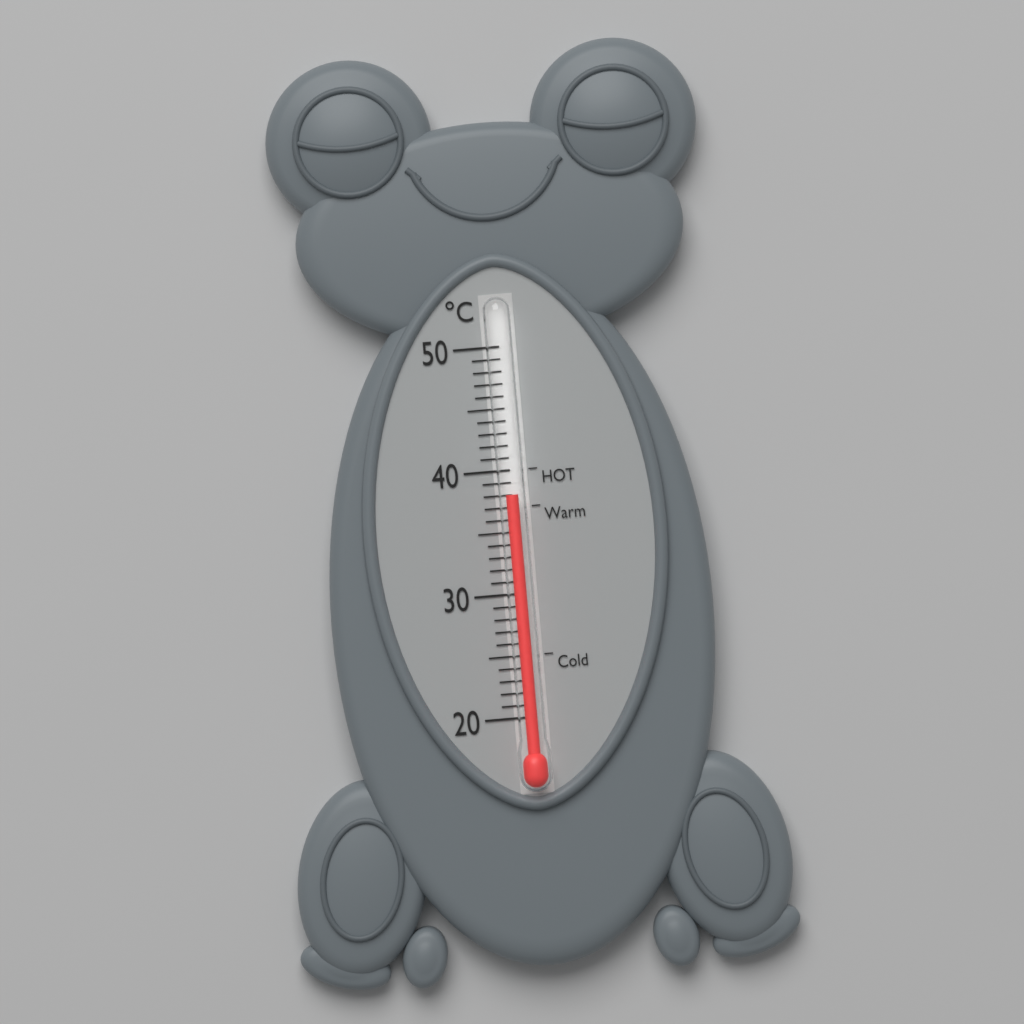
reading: 38 °C
